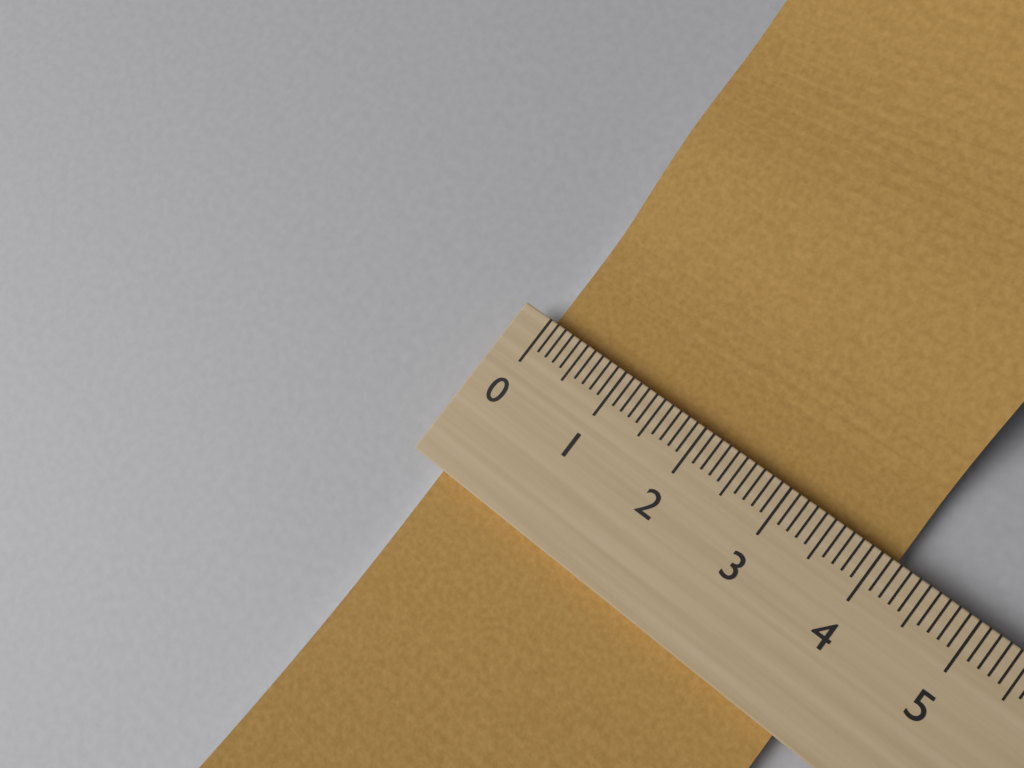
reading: 4.2 (no unit)
